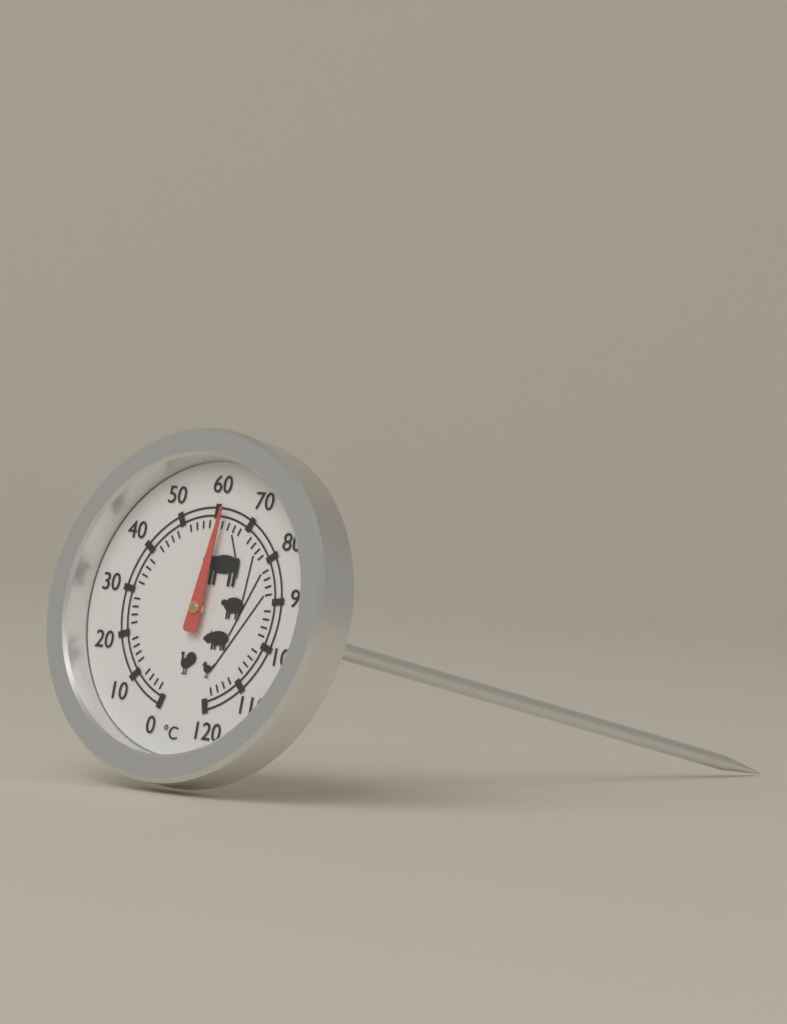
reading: 62 °C
